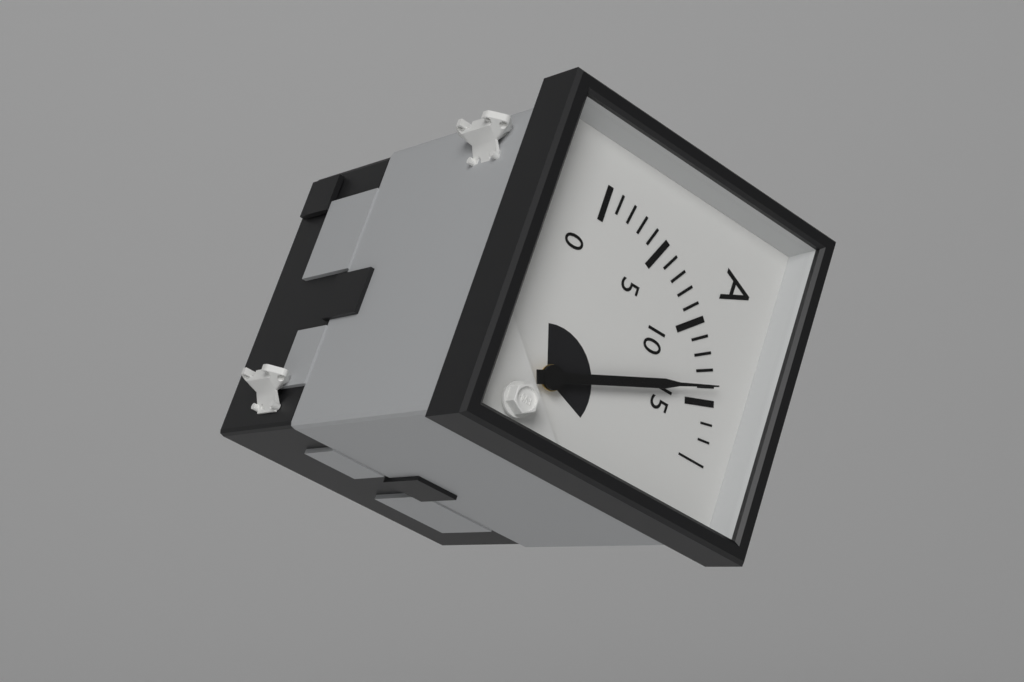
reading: 14 A
